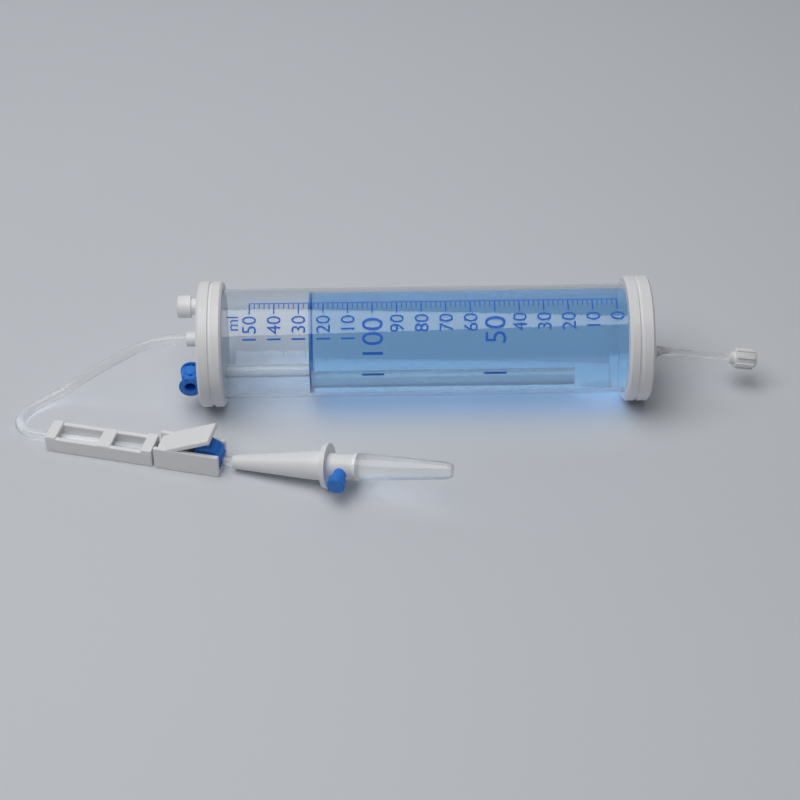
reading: 126 ml
